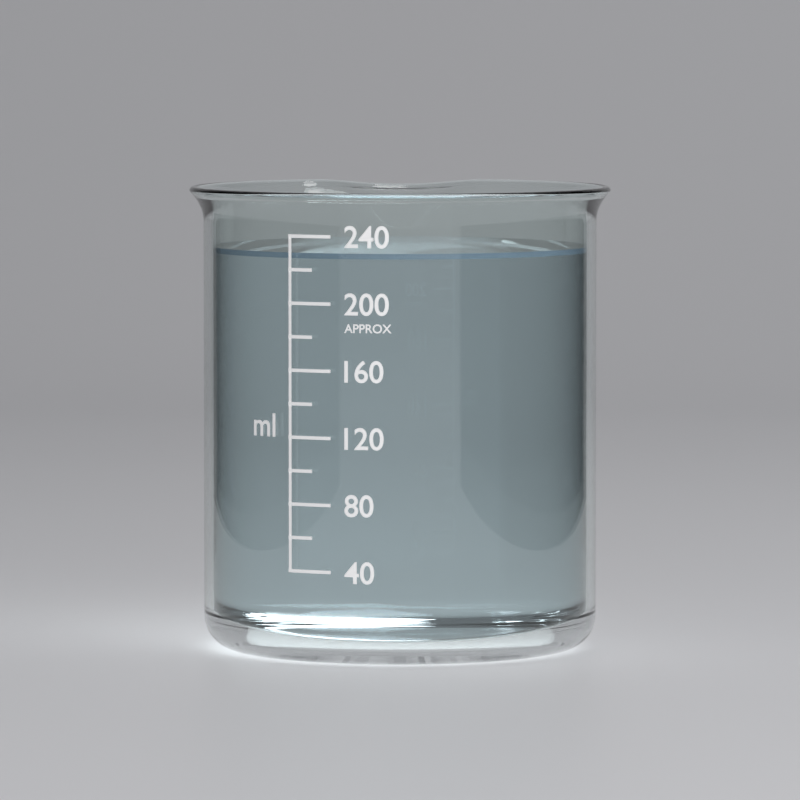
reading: 230 ml
